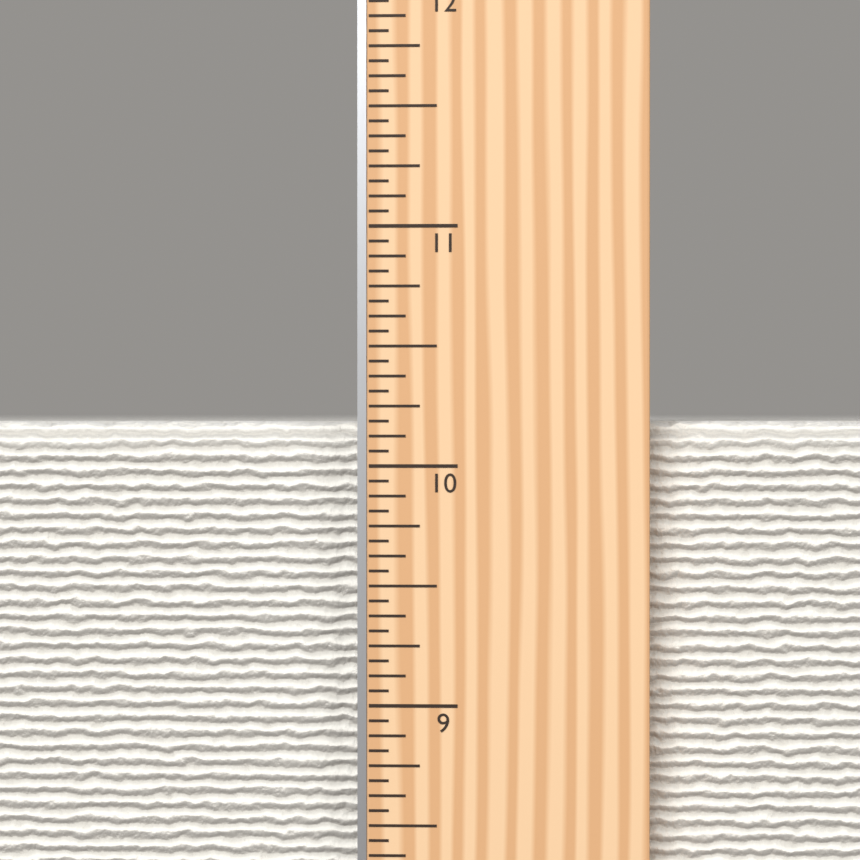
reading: 10.1875 in
